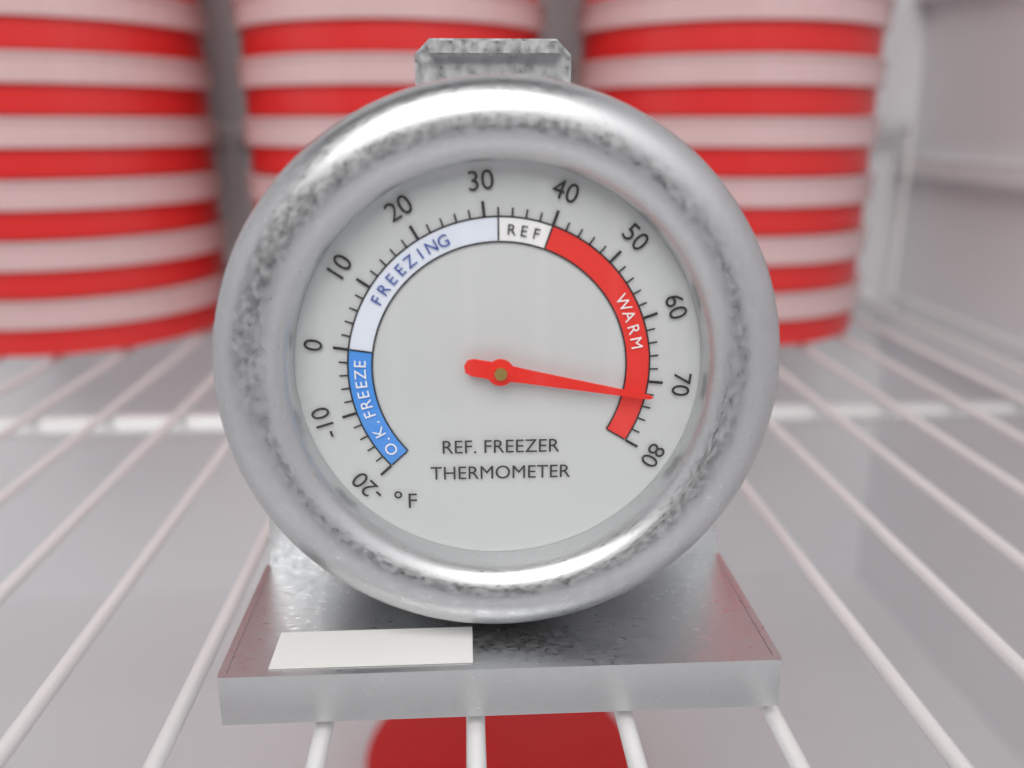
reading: 72 °F
